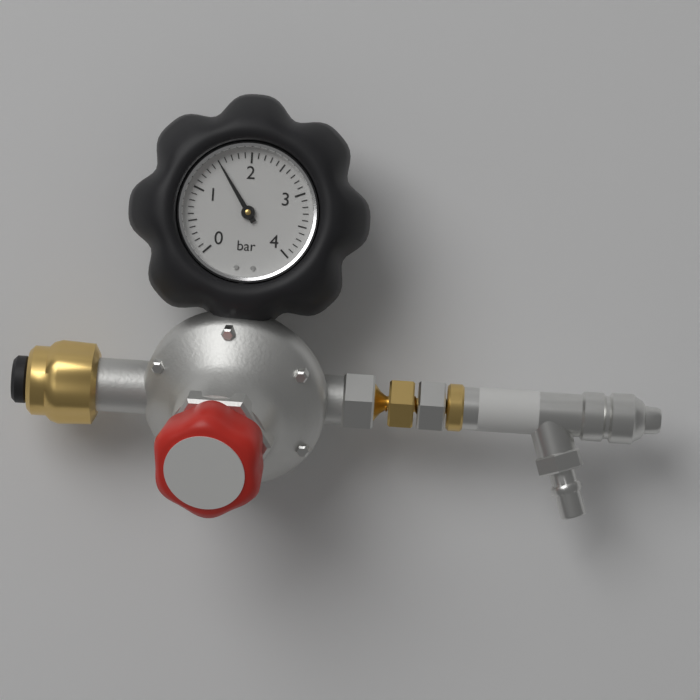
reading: 1.5 bar
